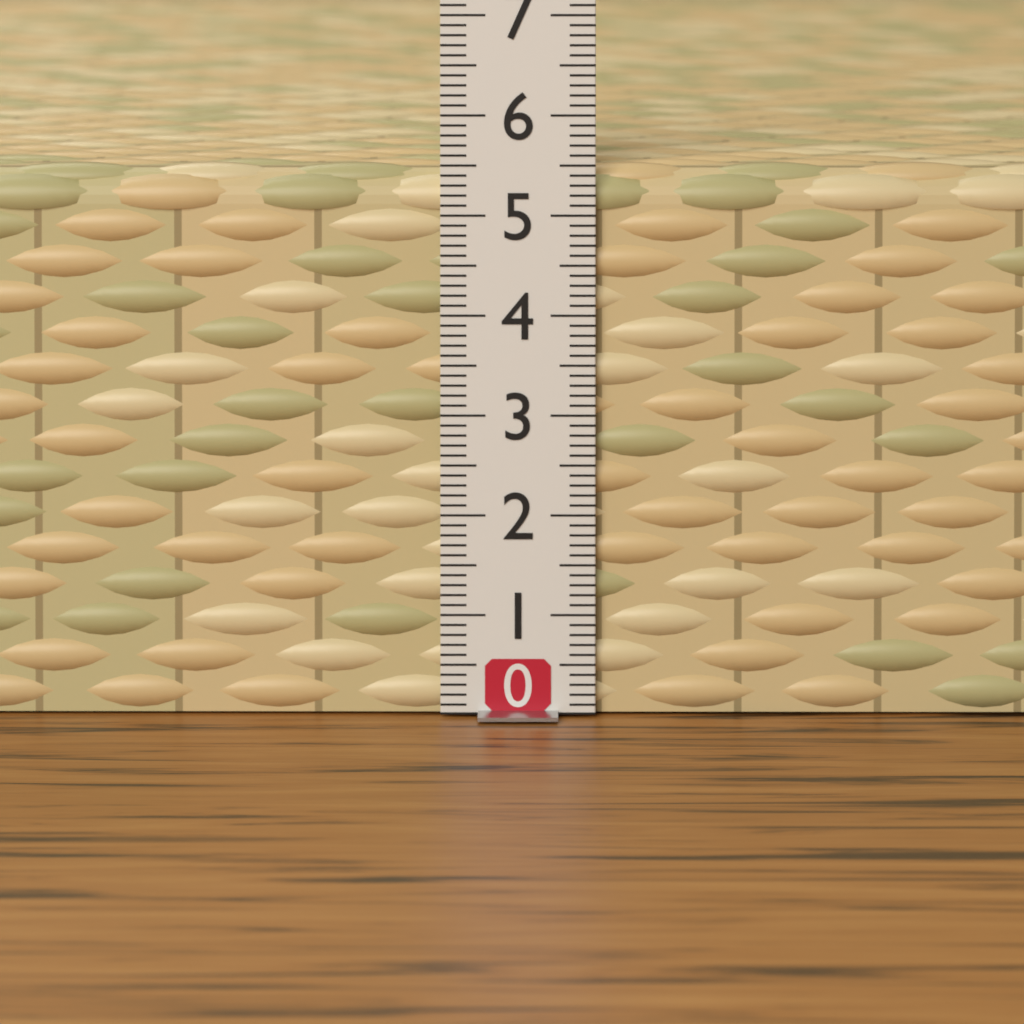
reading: 5.5 (no unit)
